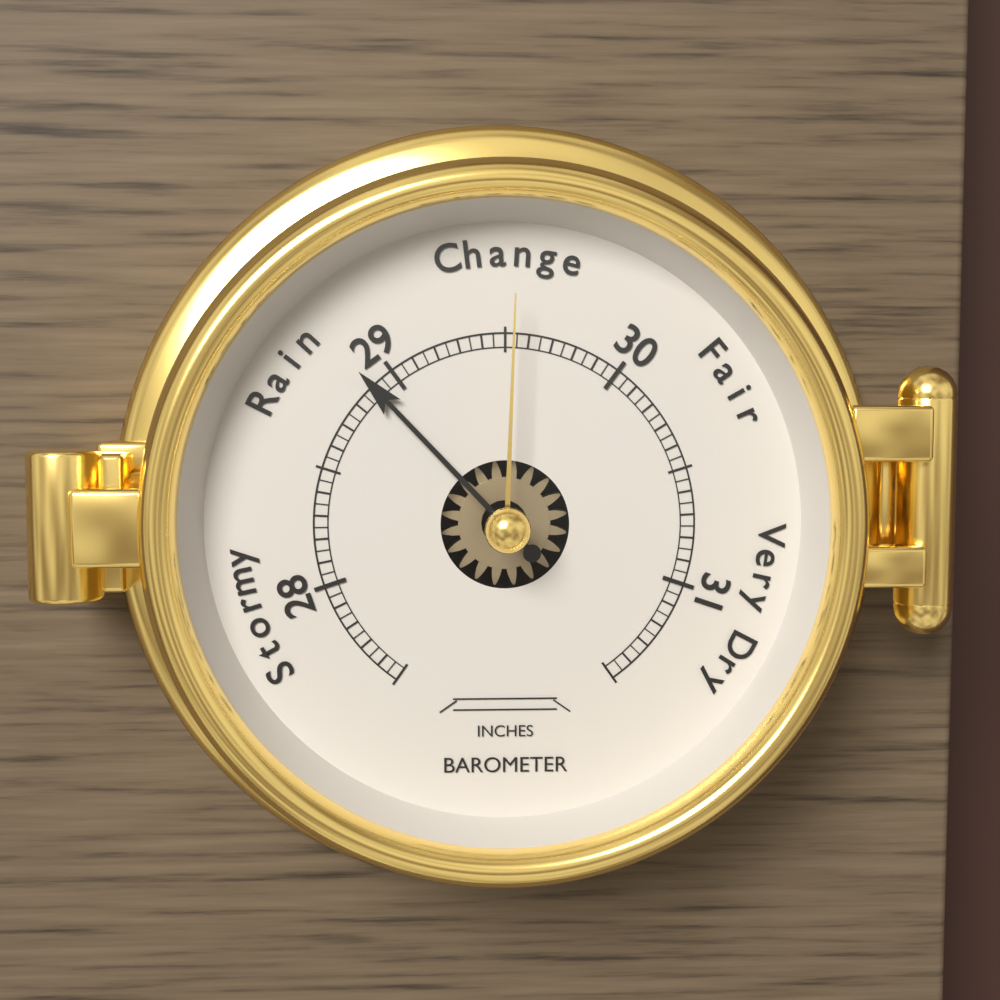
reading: 28.90 inches
